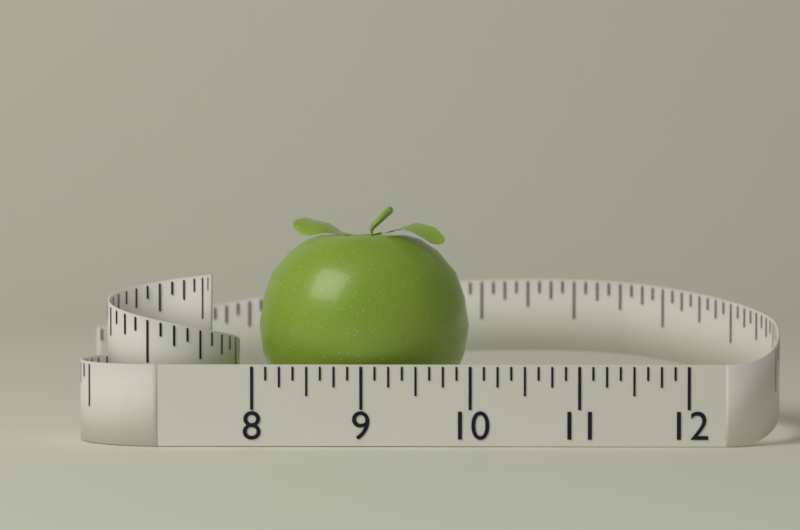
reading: 10.000 (no unit)
